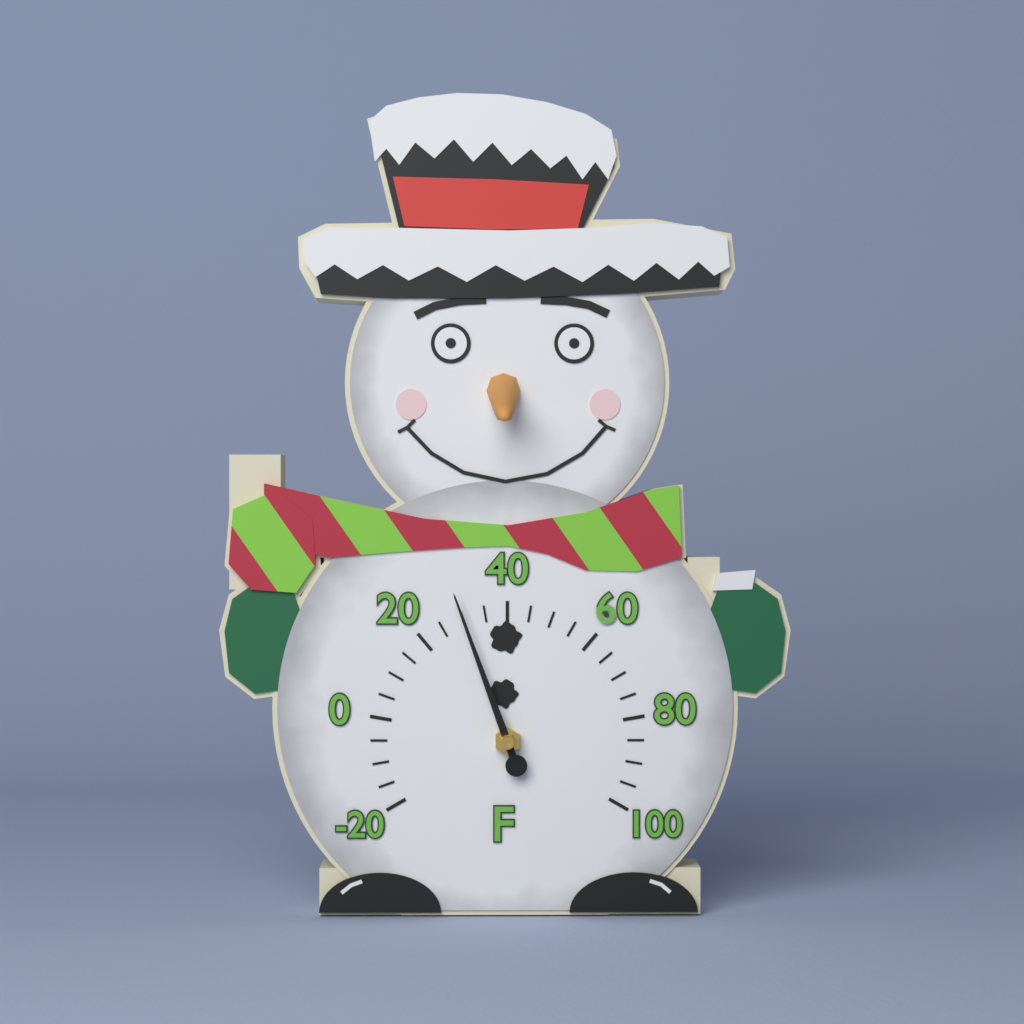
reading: 30 °F
